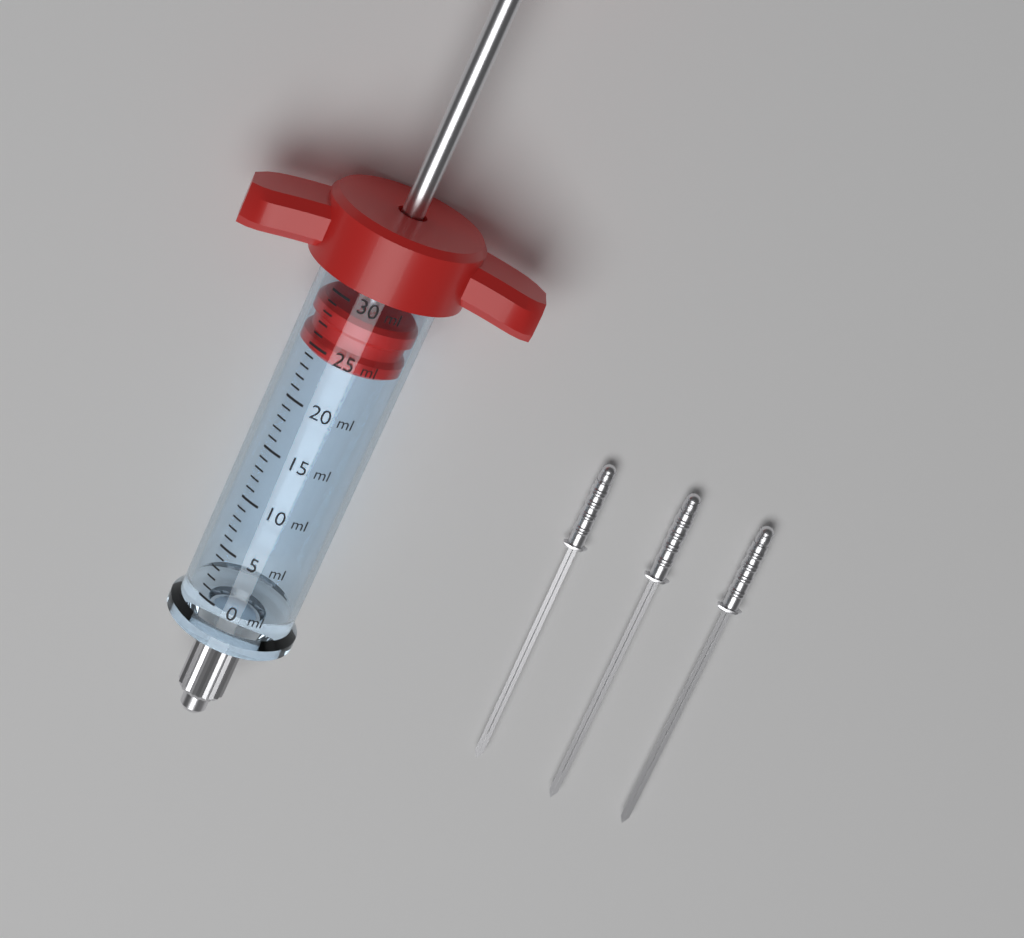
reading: 24 ml
